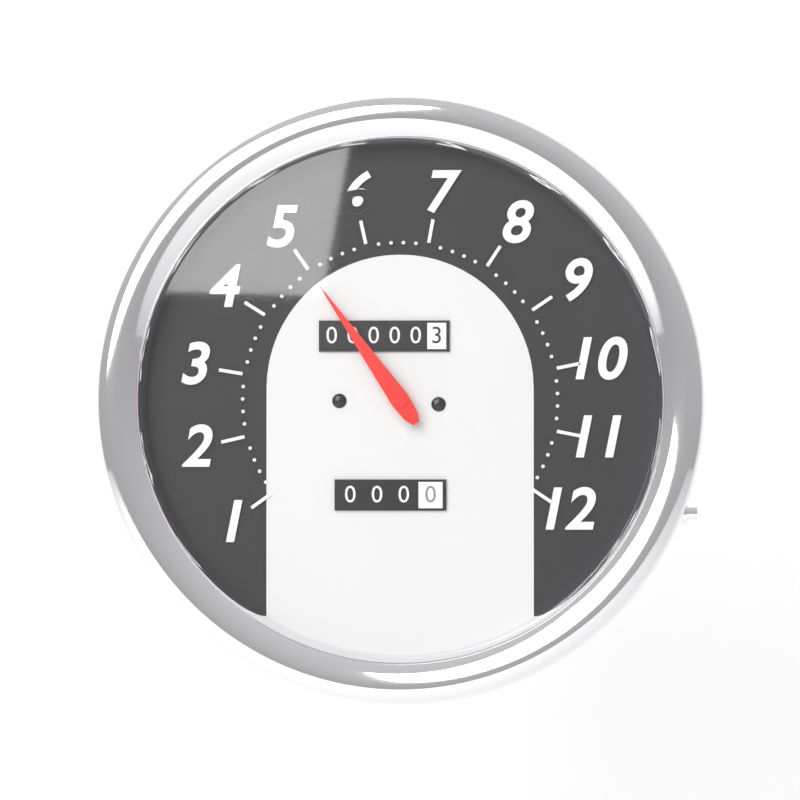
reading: 5.0 (no unit)
